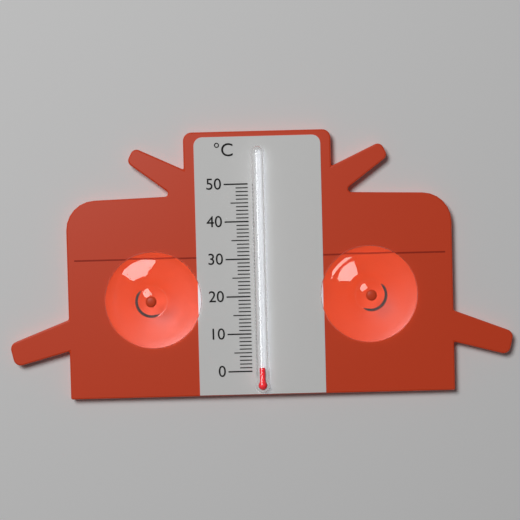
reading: 1 °C
